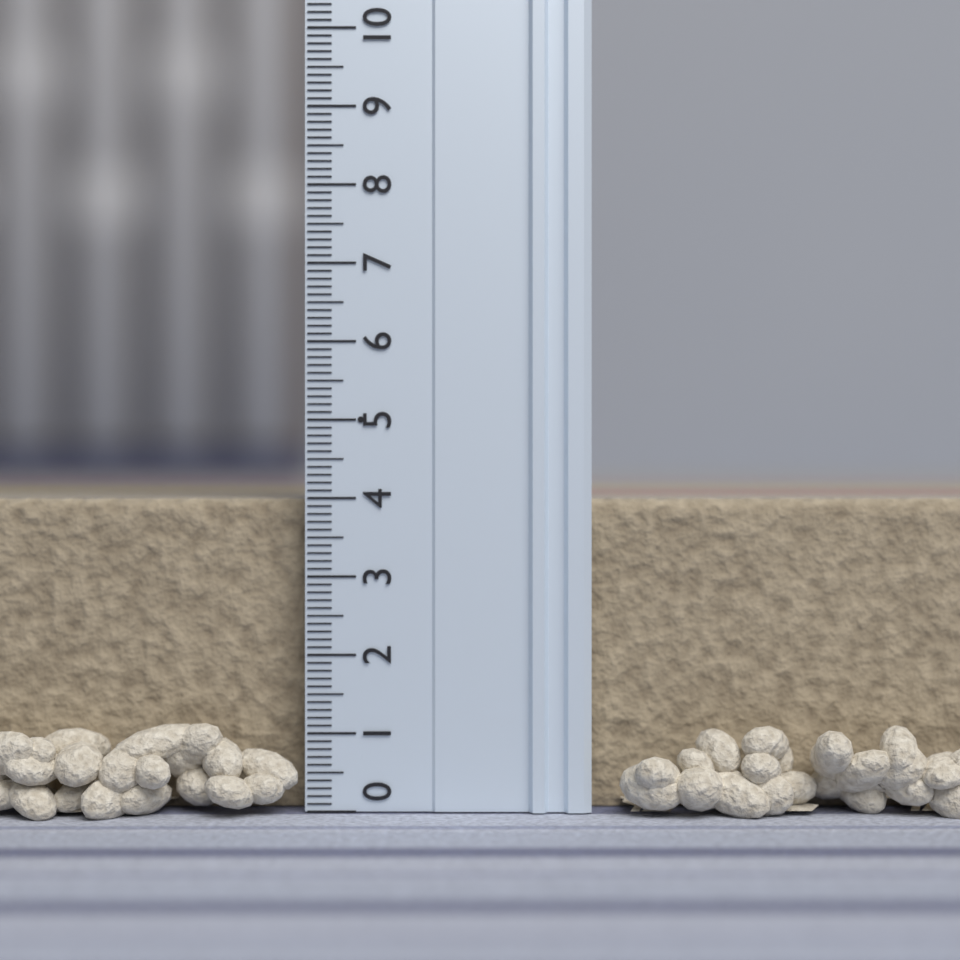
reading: 4.0 (no unit)
